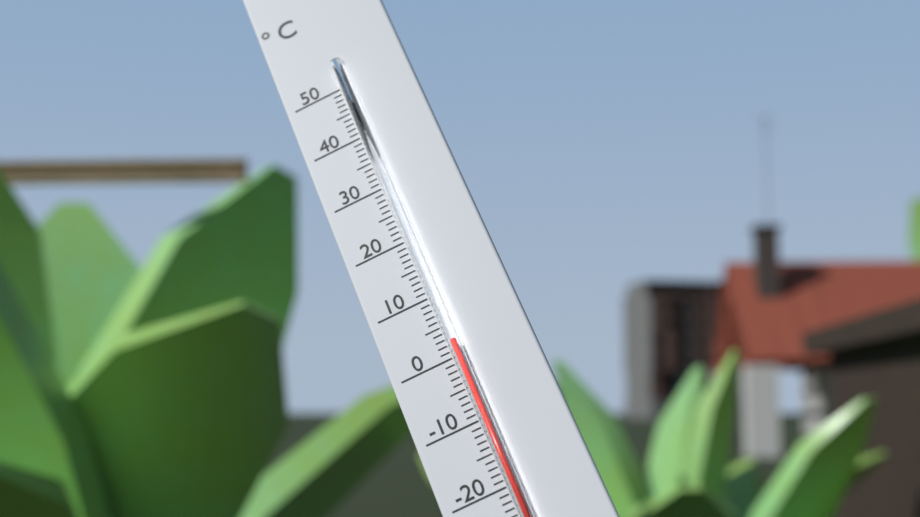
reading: 2 °C
